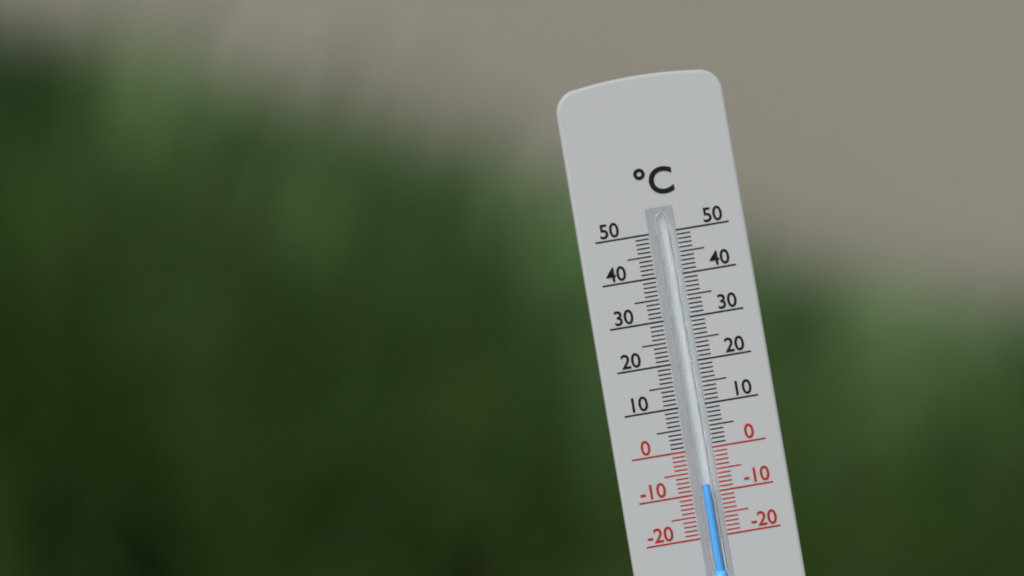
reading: -8 °C
